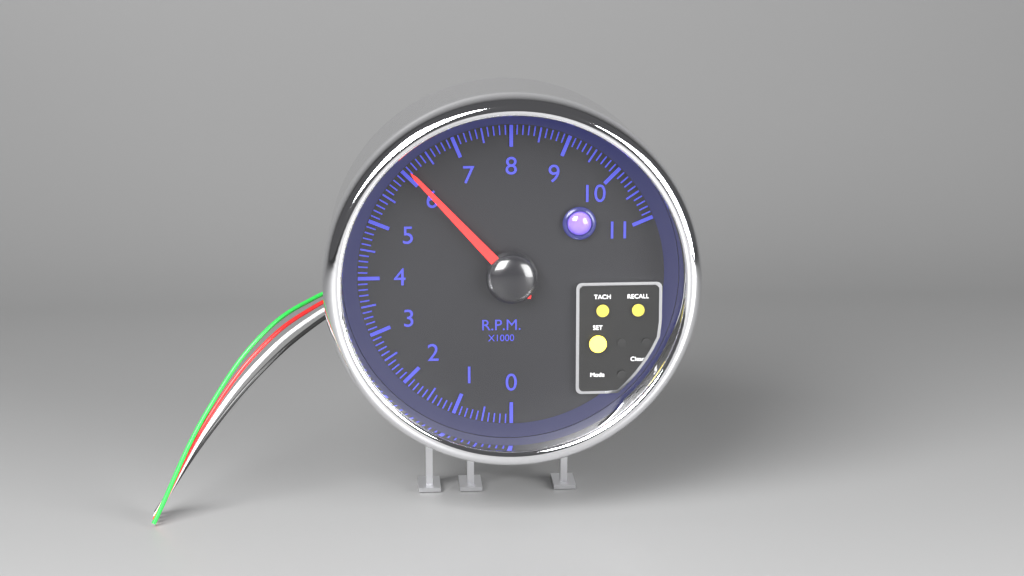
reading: 6.1 rpm x1000
